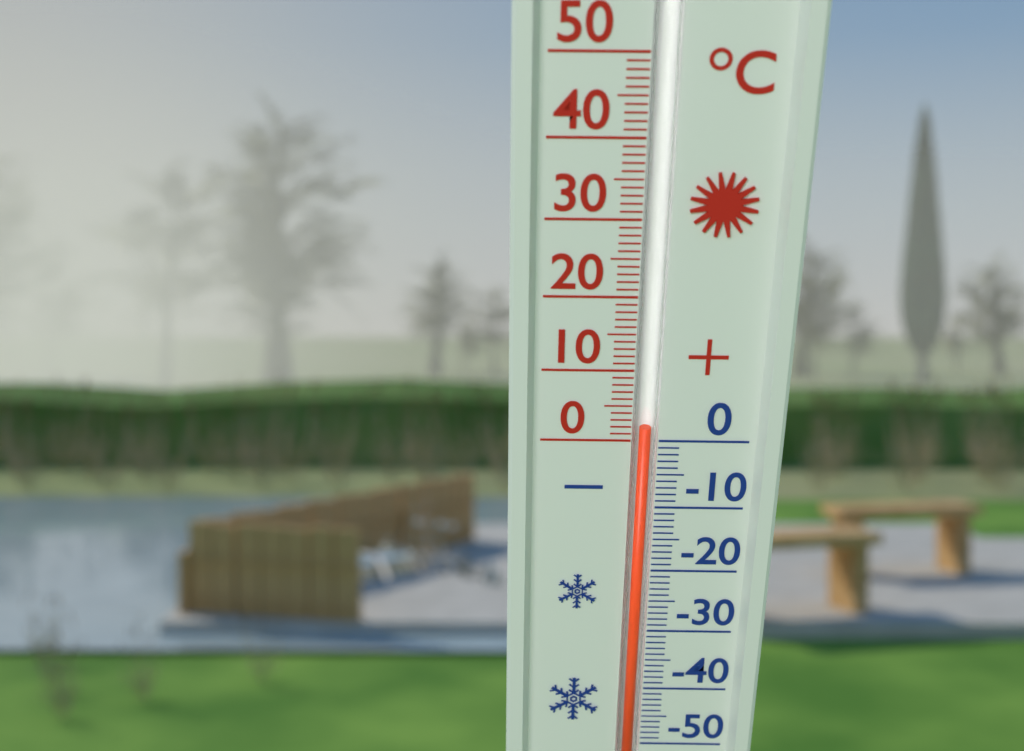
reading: 2 °C
